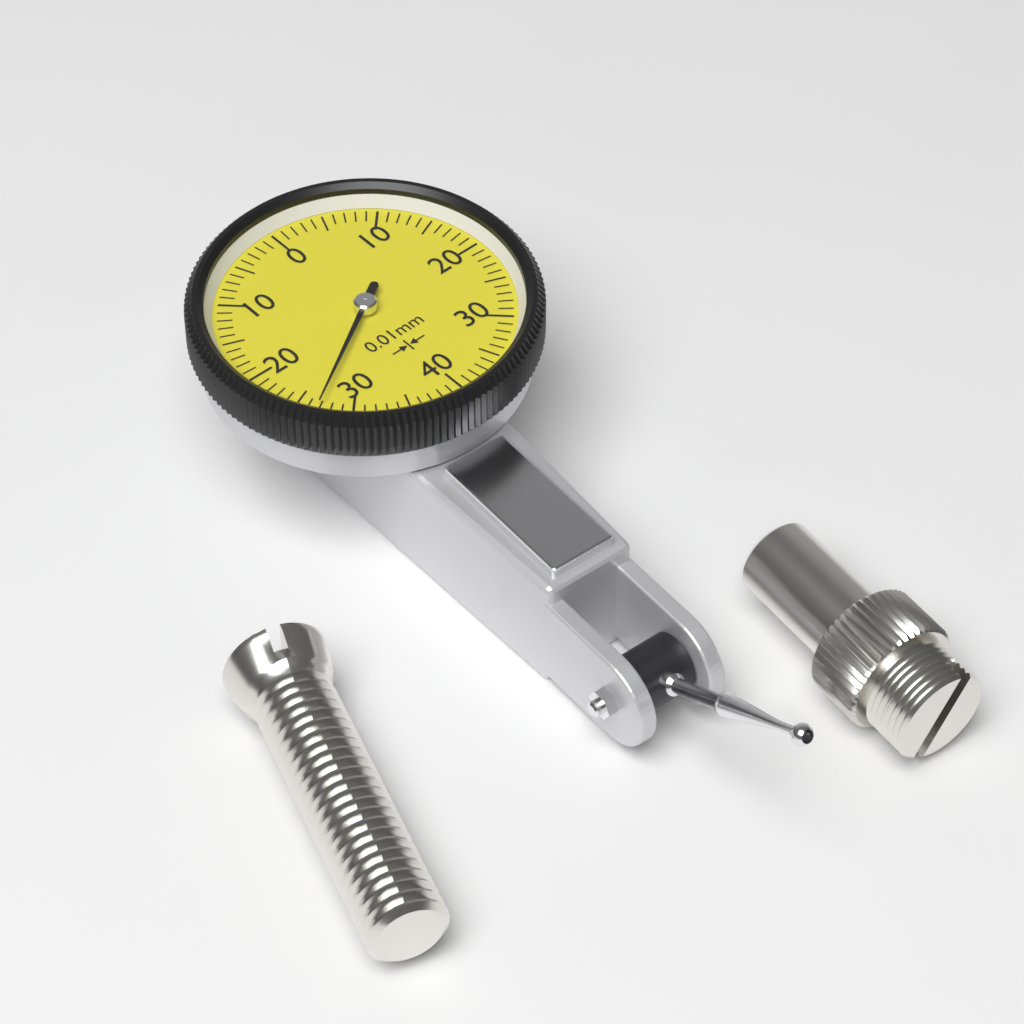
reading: 0.27 mm
